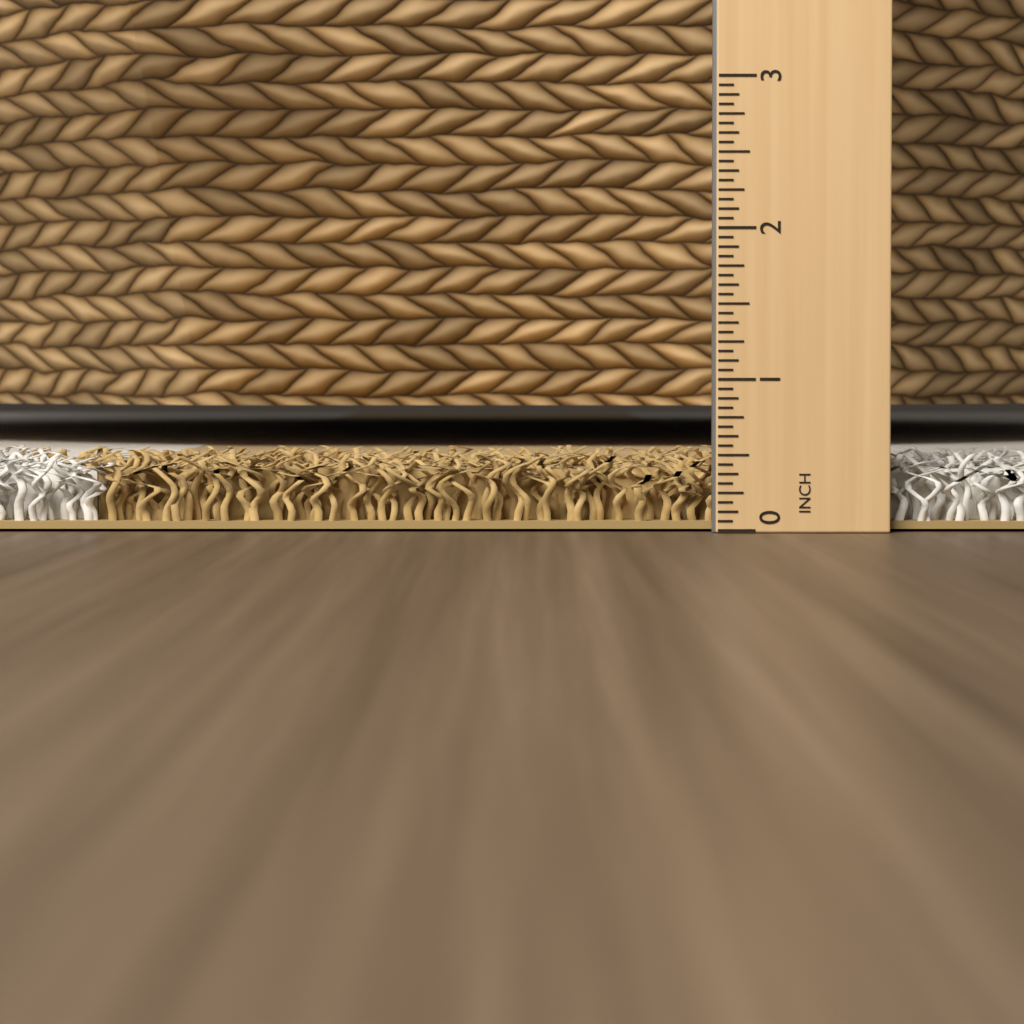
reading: 0.5000 in
